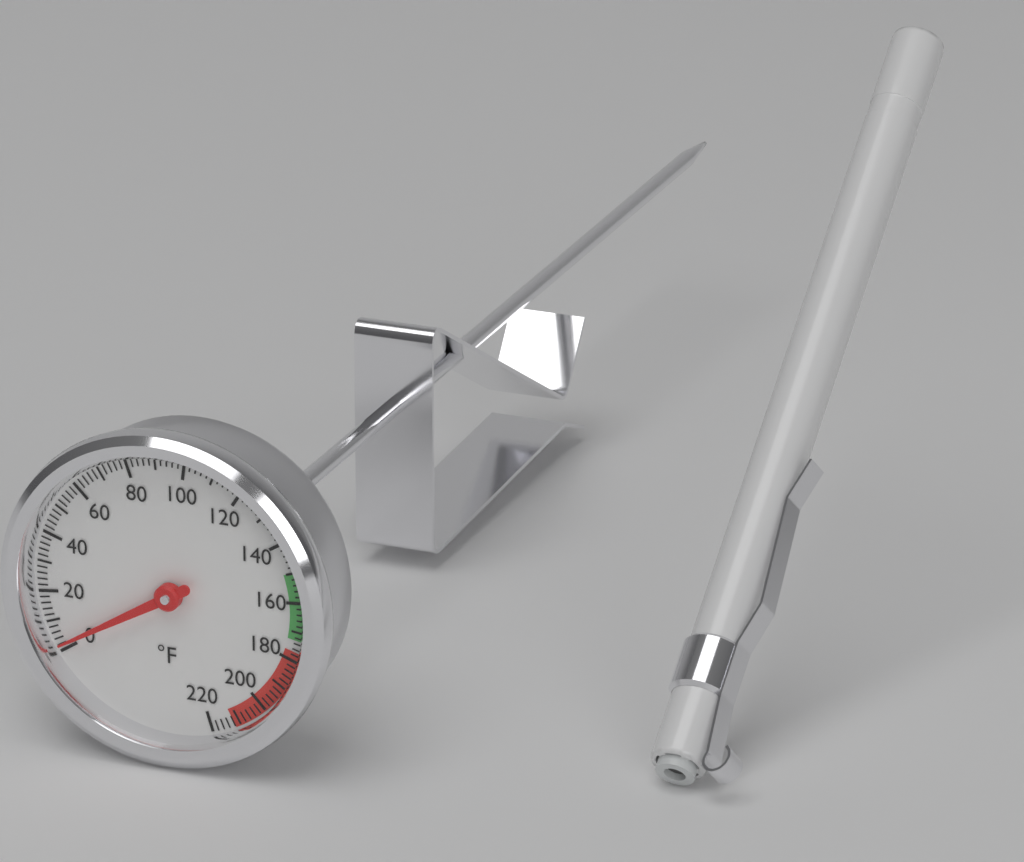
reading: 2 °F
